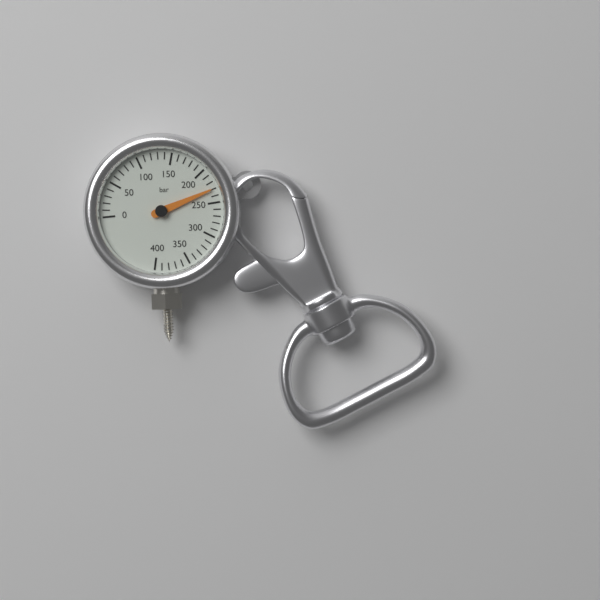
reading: 230 bar
